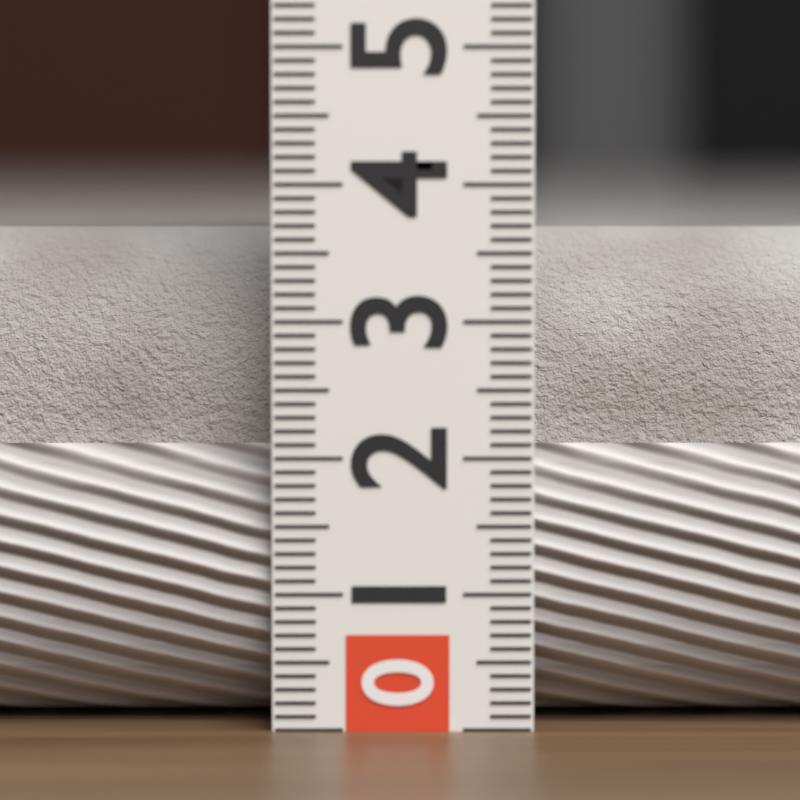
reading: 3.7 (no unit)
